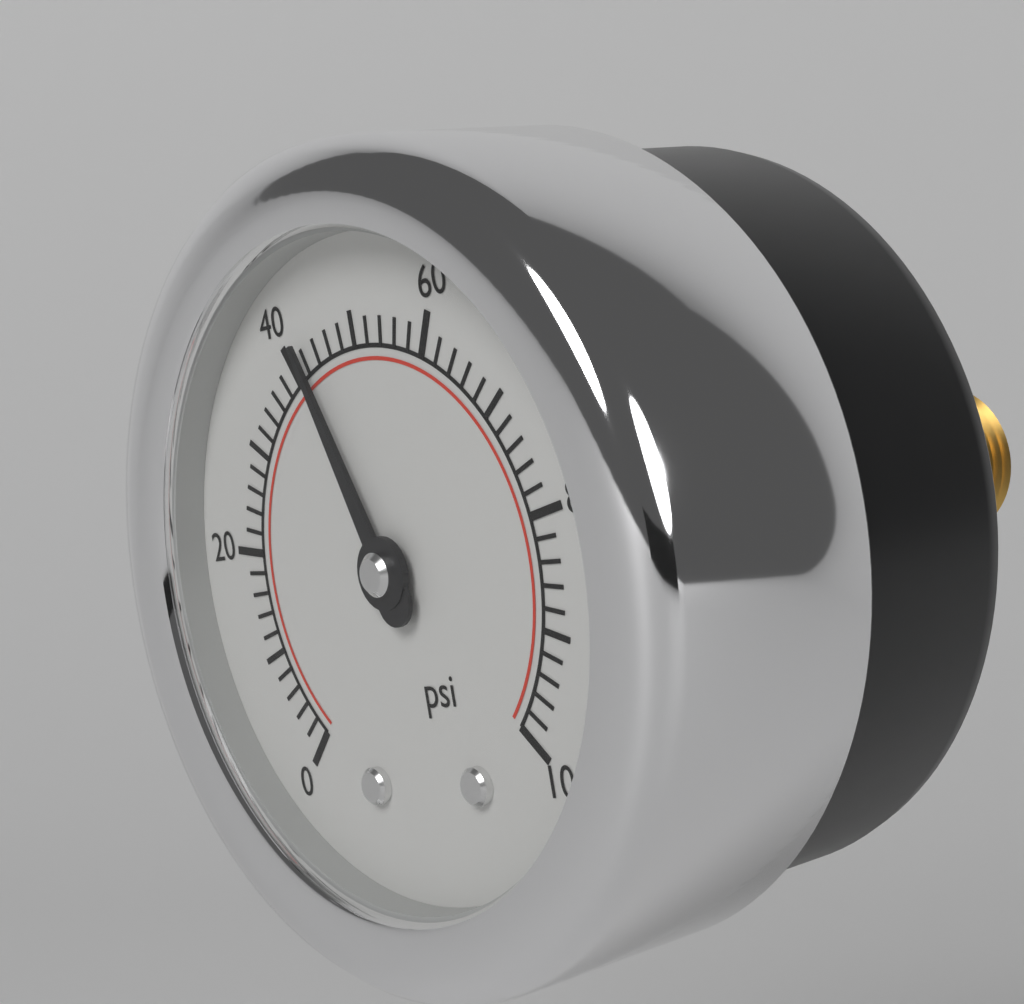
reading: 42 psi
